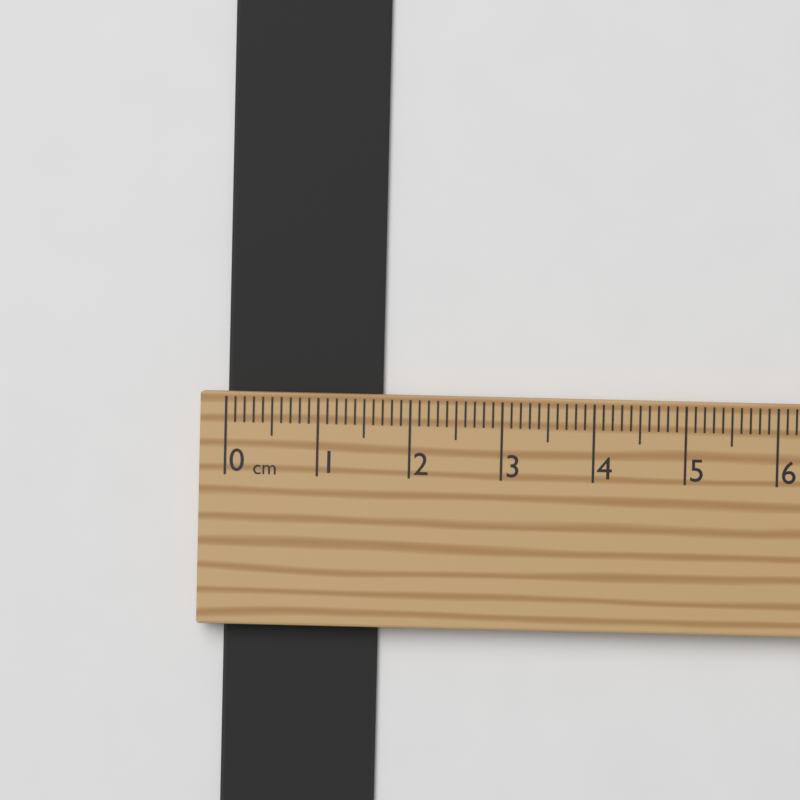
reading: 1.7 cm
